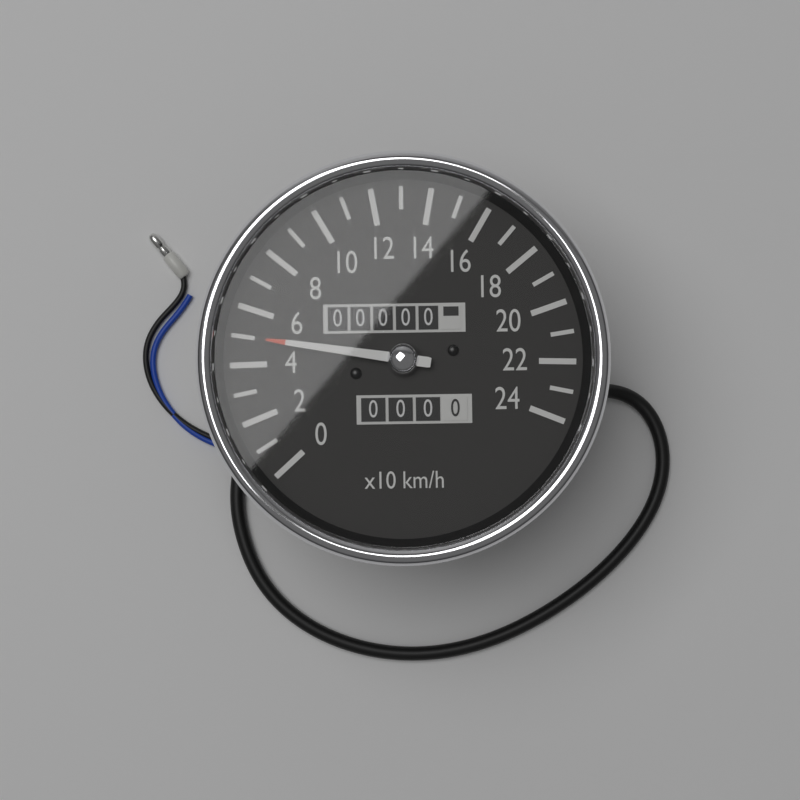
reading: 50 km/h
